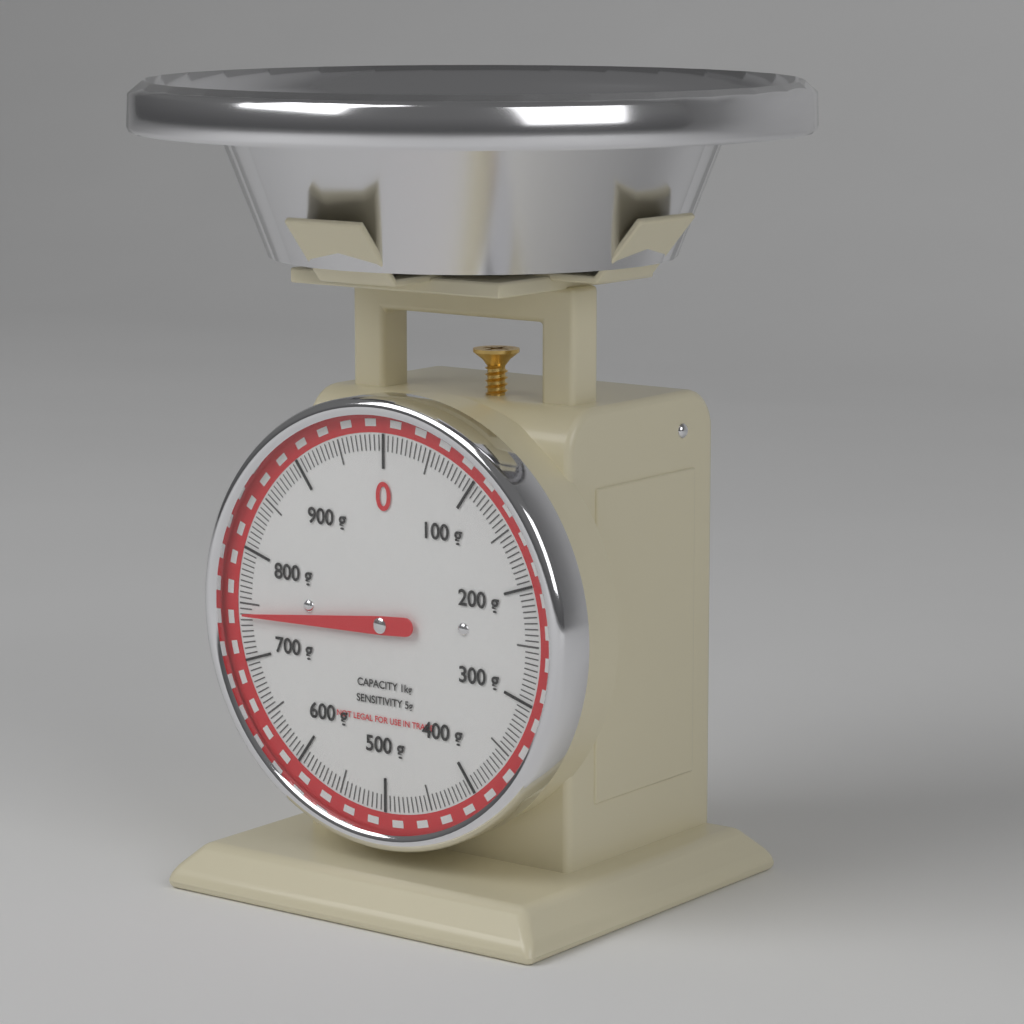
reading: 740 g
